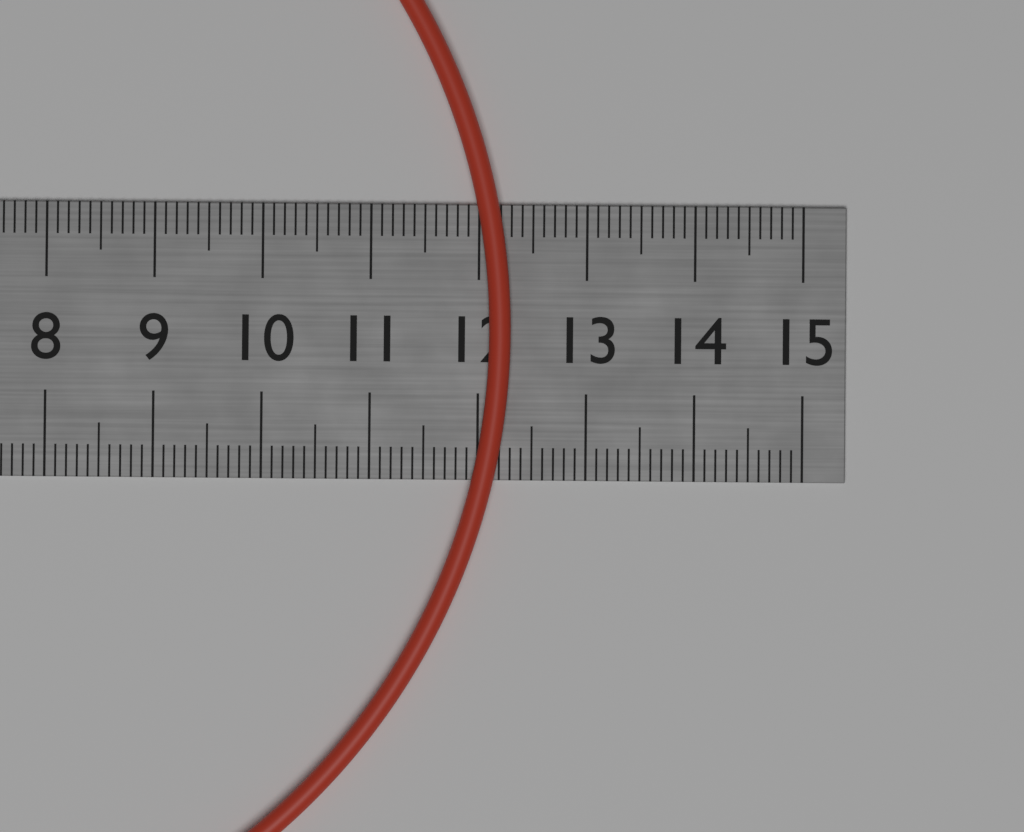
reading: 12.3 cm
